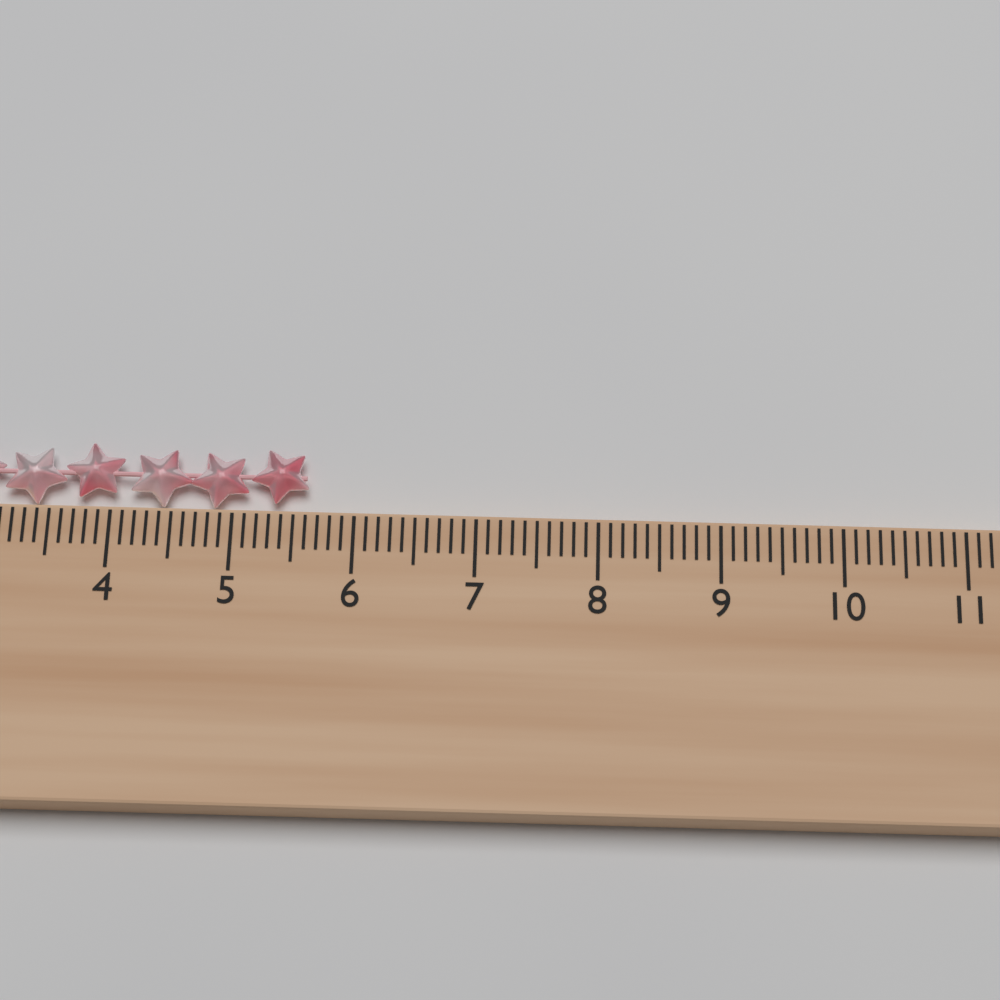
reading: 5.6 cm
